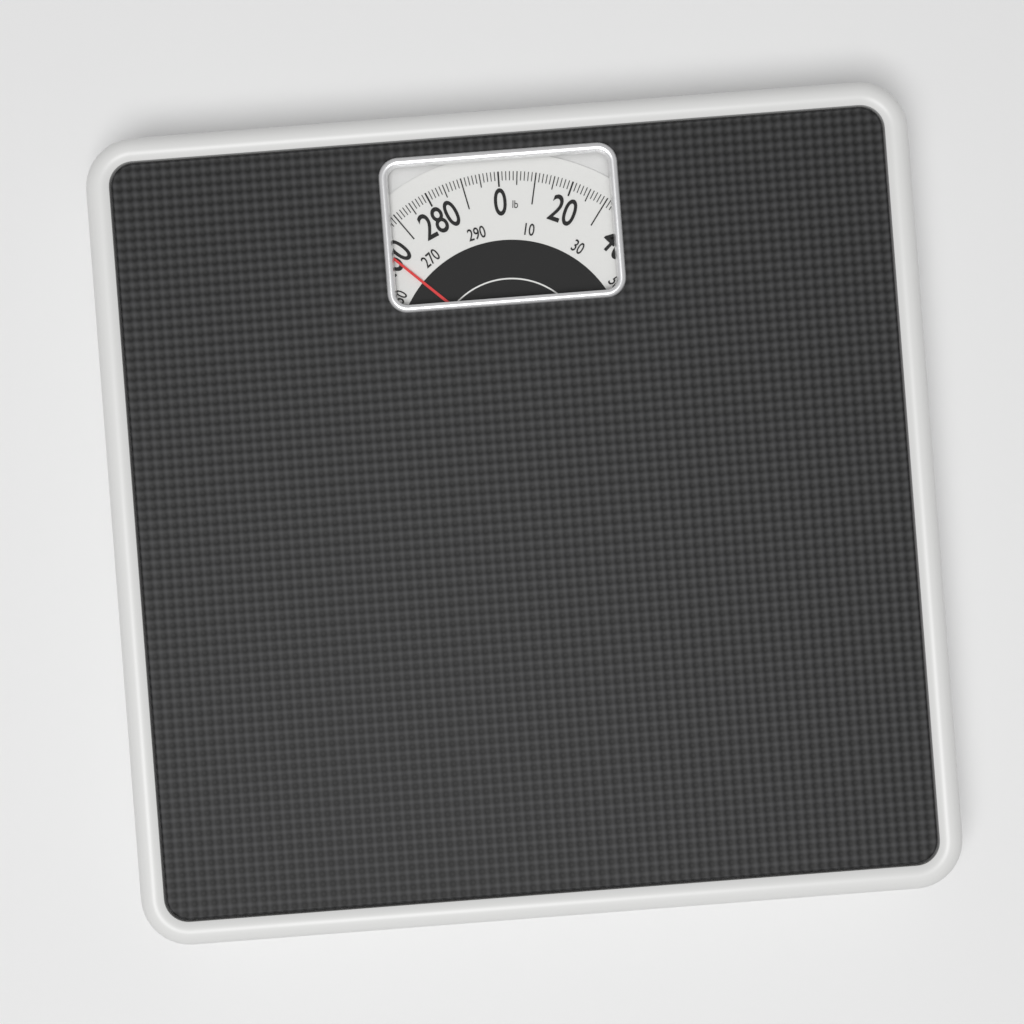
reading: 261 lb
